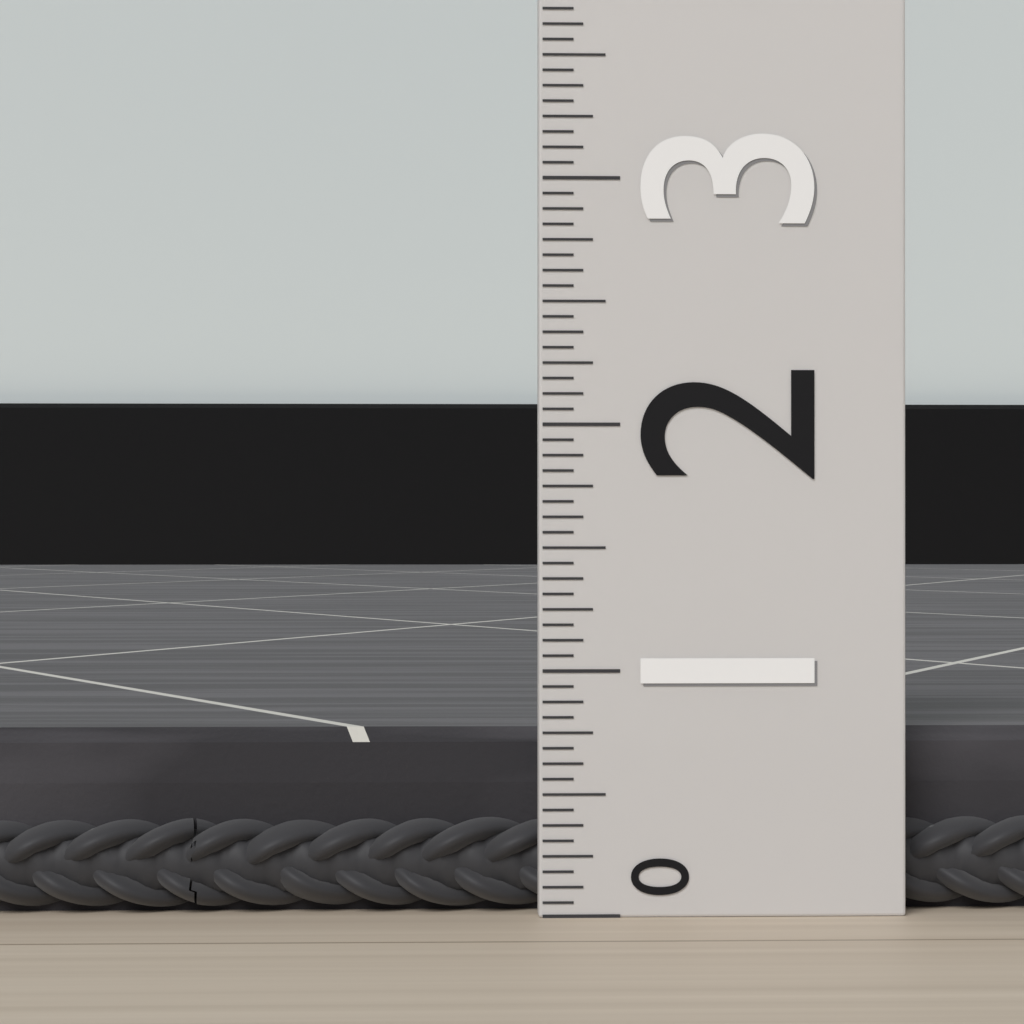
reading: 0.7500 (no unit)
